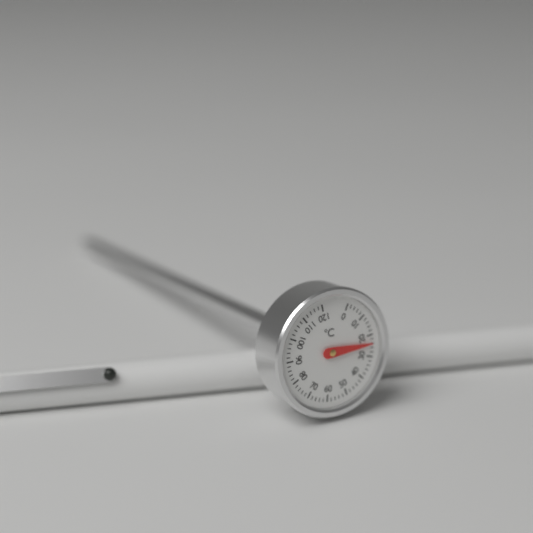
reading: 24 °C
